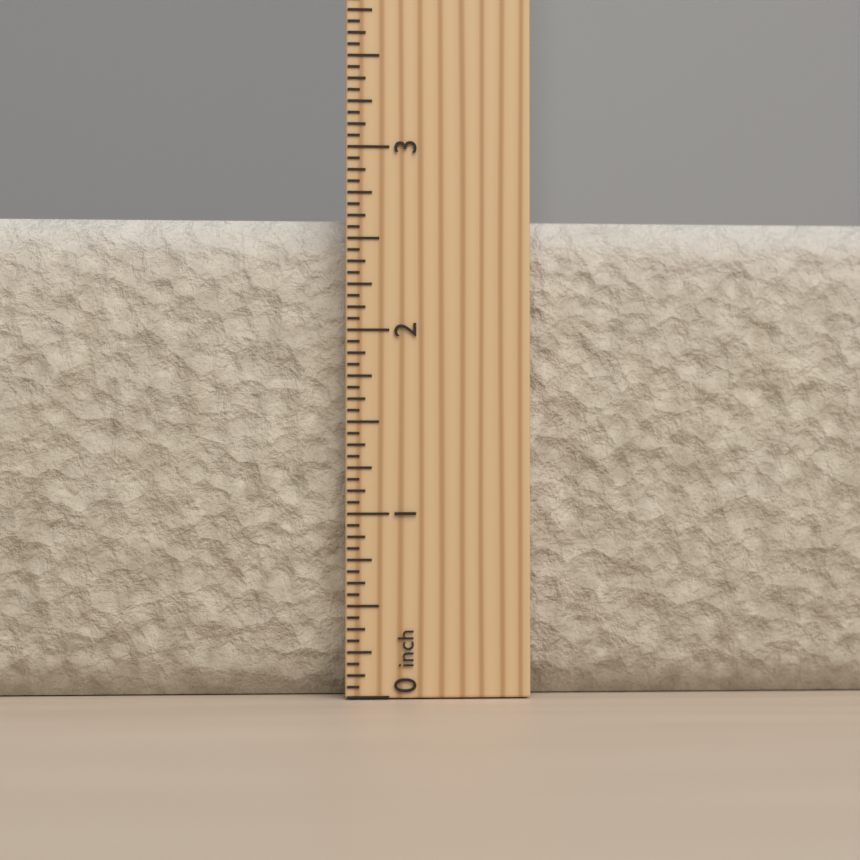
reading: 2.6250 inch
